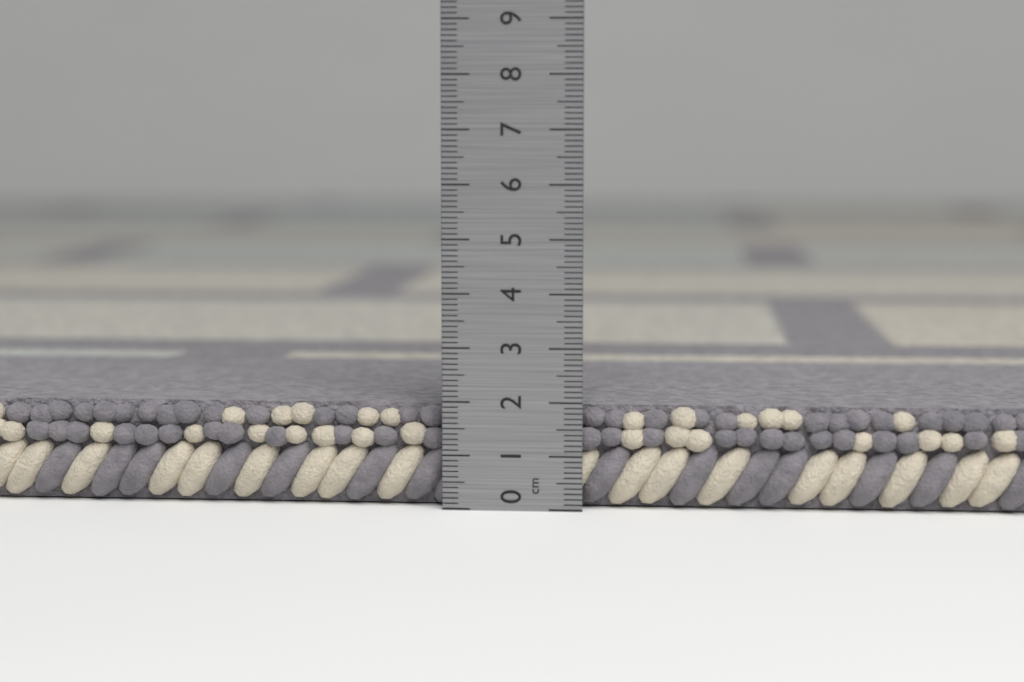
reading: 1.9 cm
